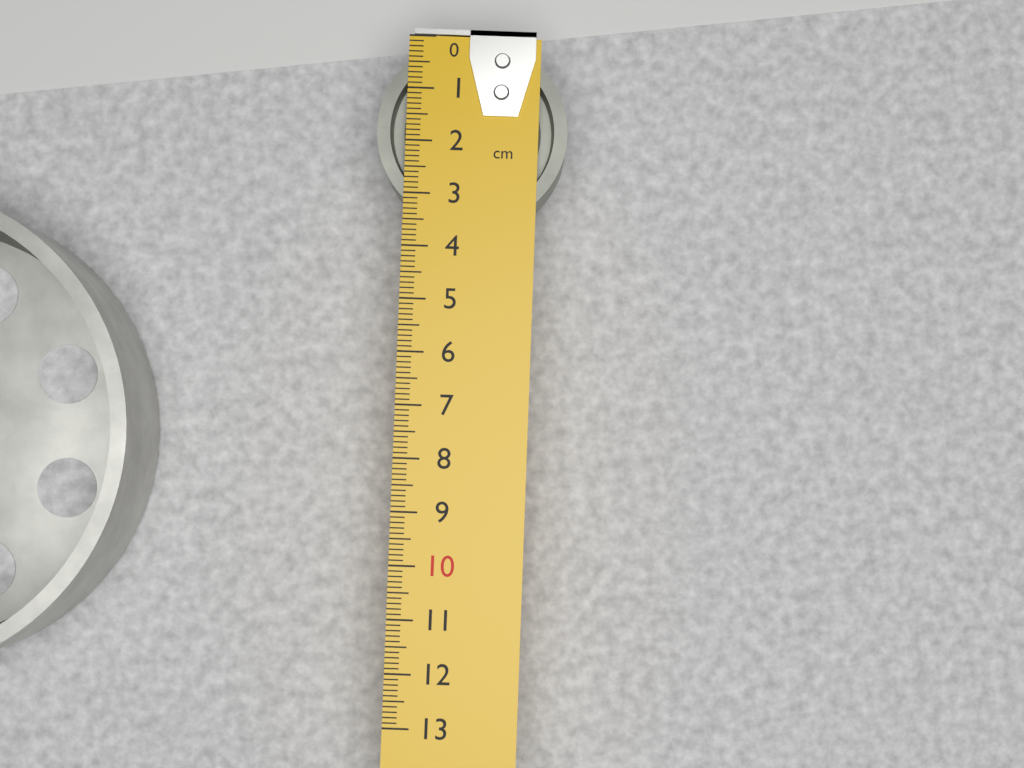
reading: 3.6 cm
